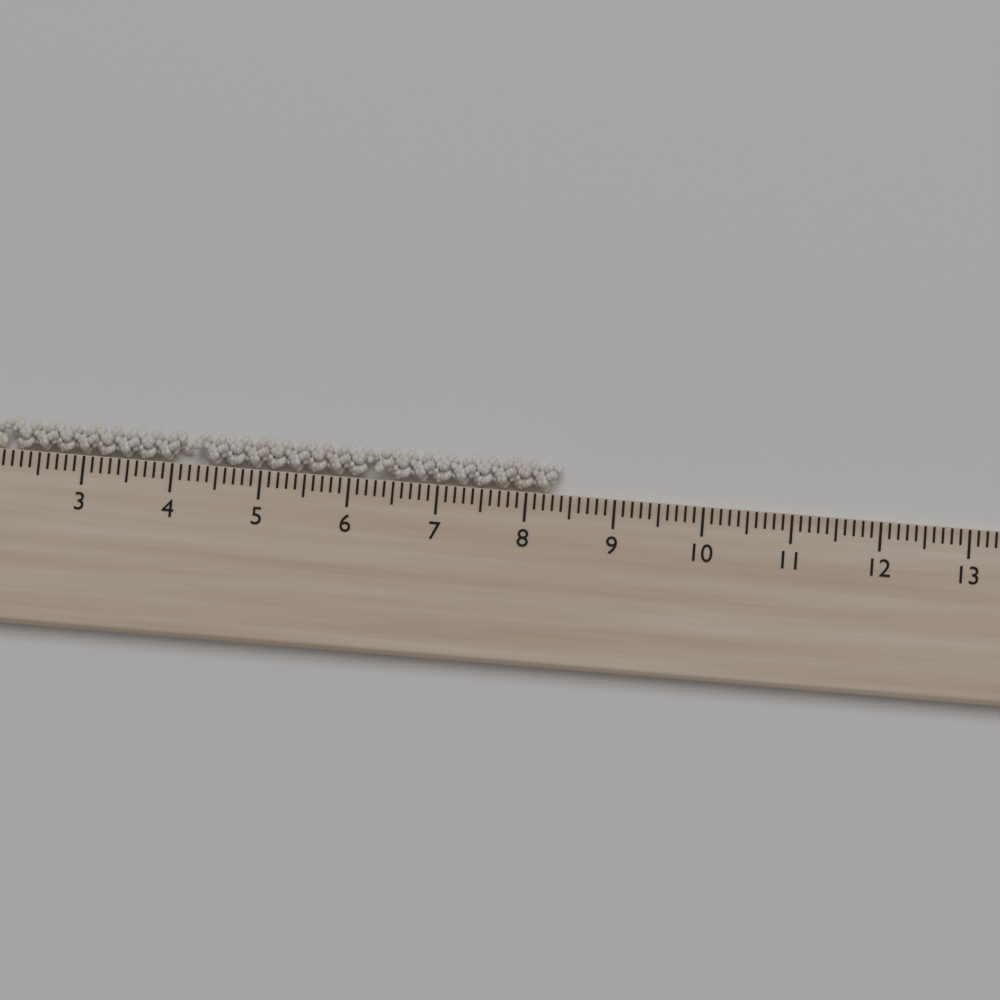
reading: 8.4 cm
